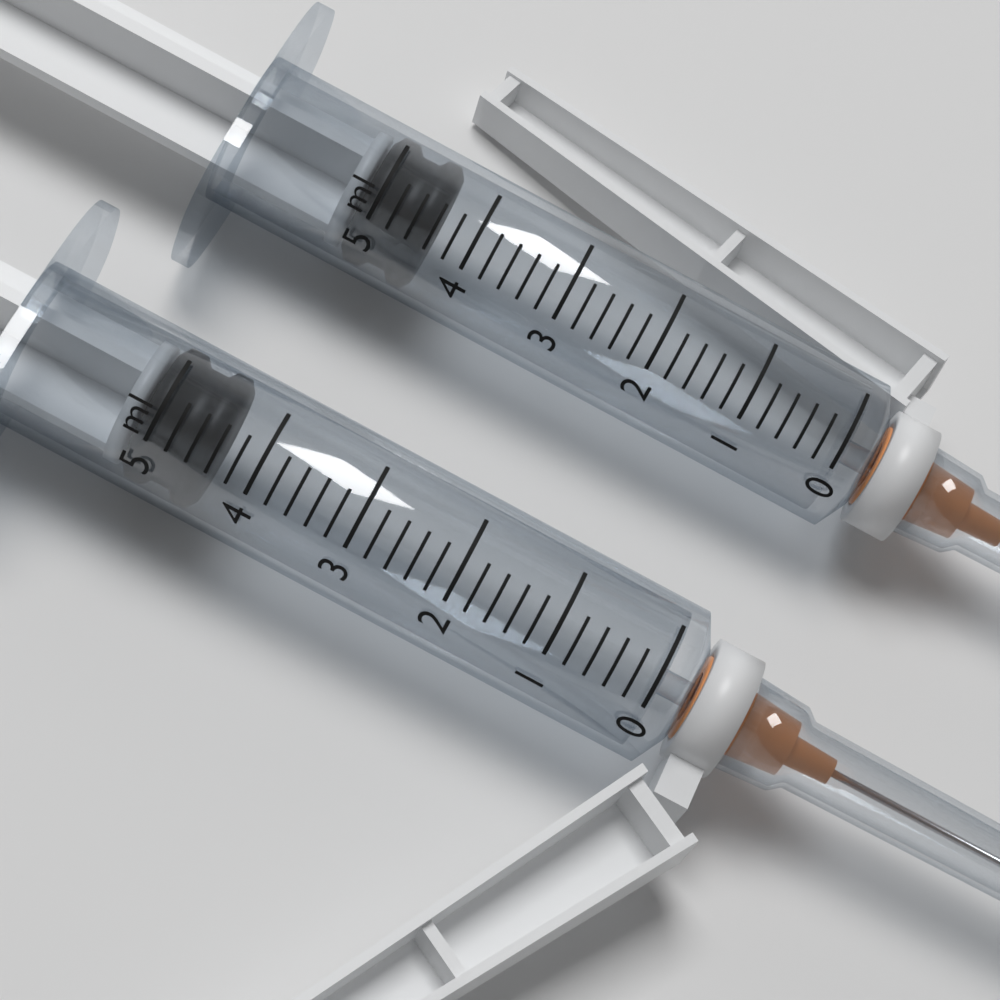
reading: 4.4 ml
